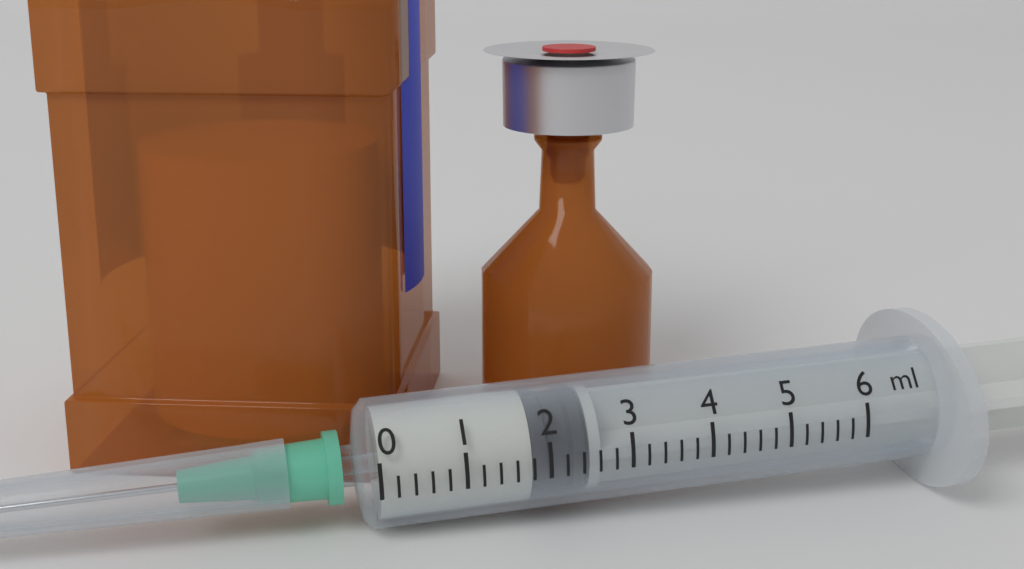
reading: 1.8 ml
